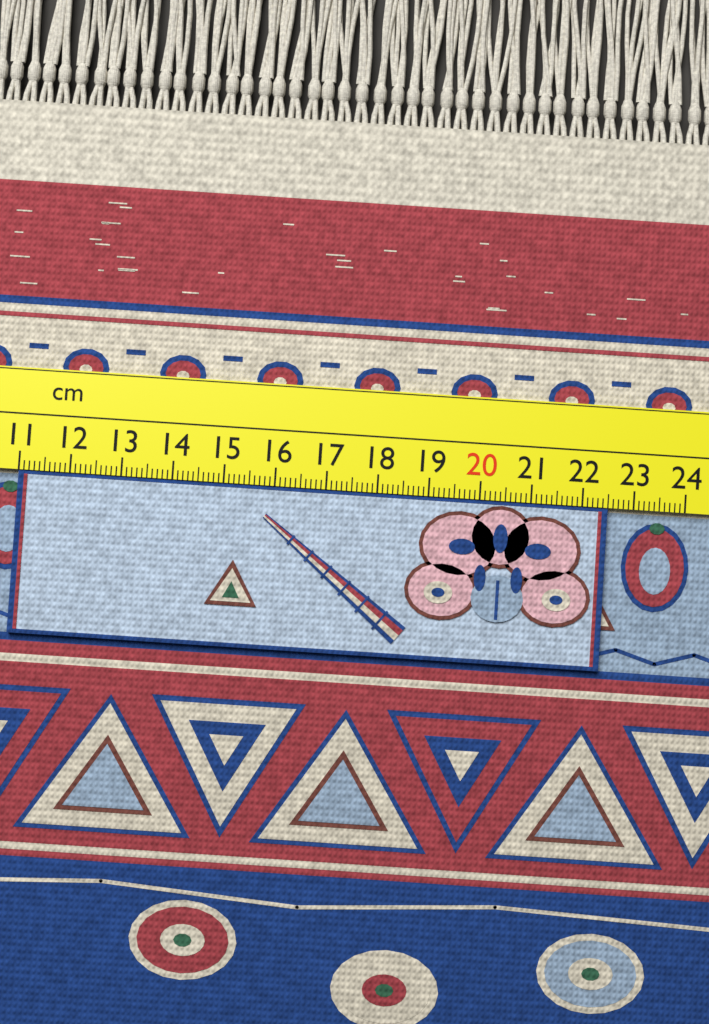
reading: 22.5 cm
